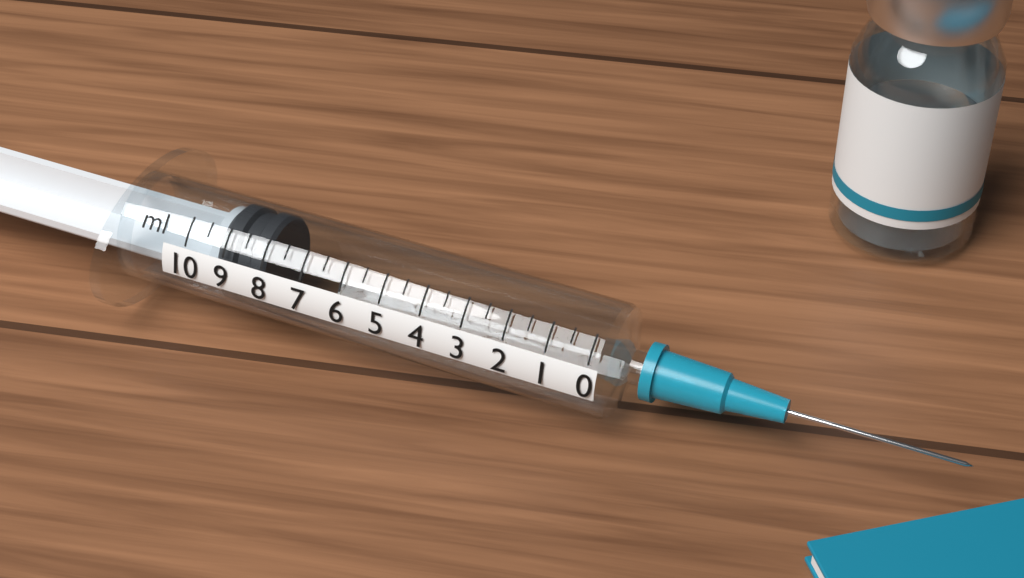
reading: 8.0 ml
